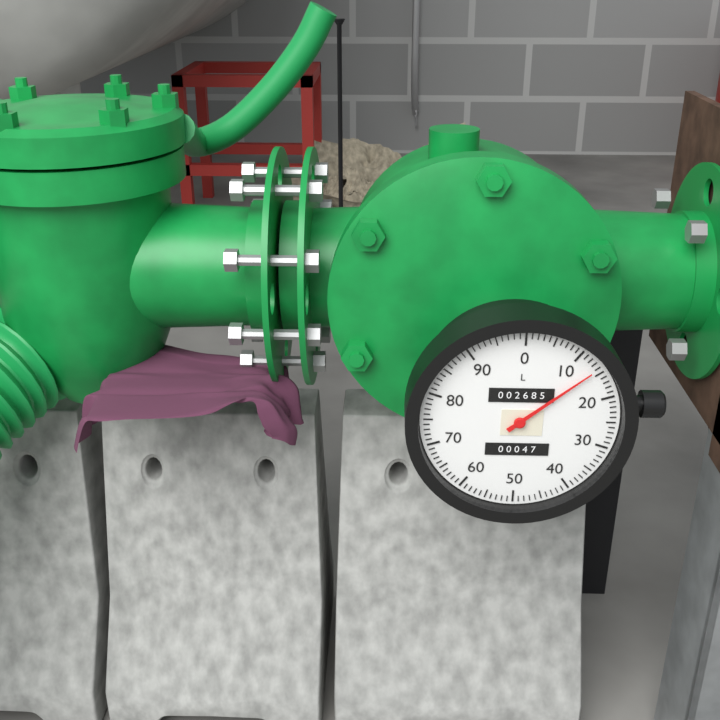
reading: 14 L
